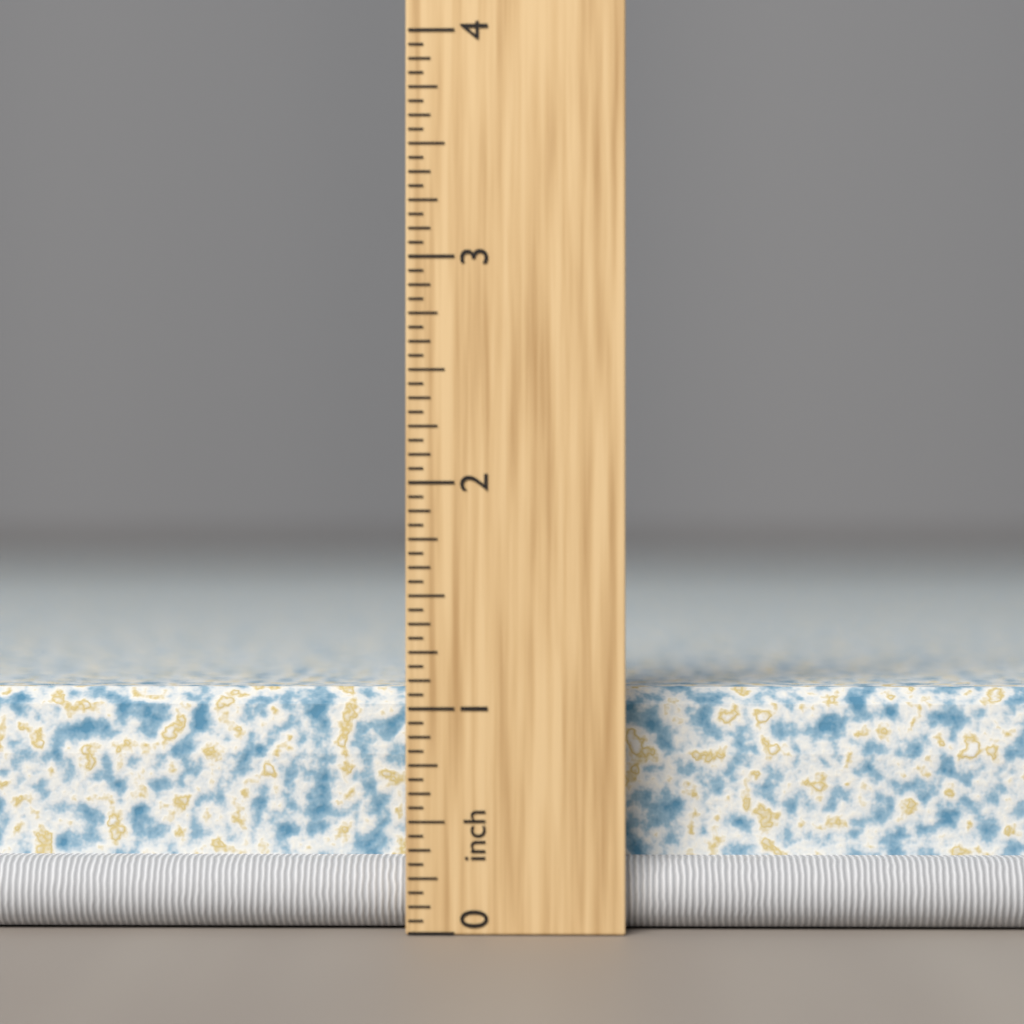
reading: 1.0625 inch
